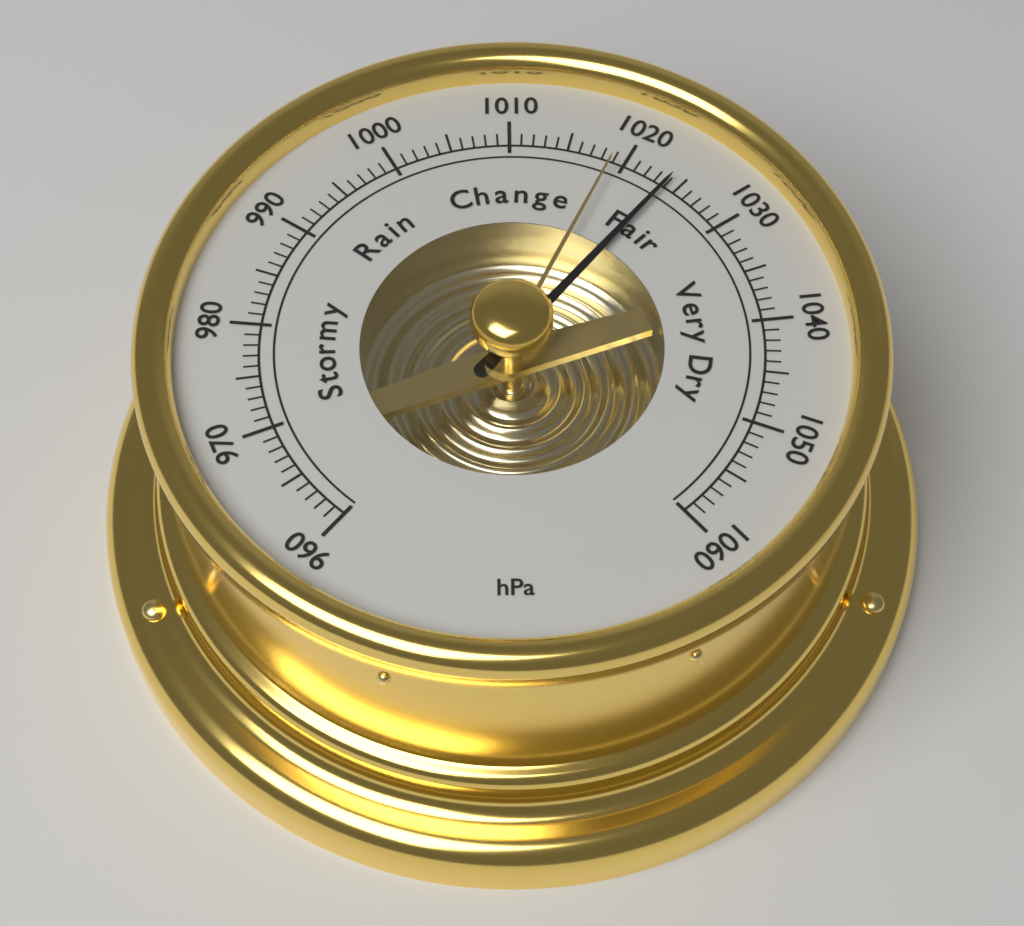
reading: 1024 hPa
